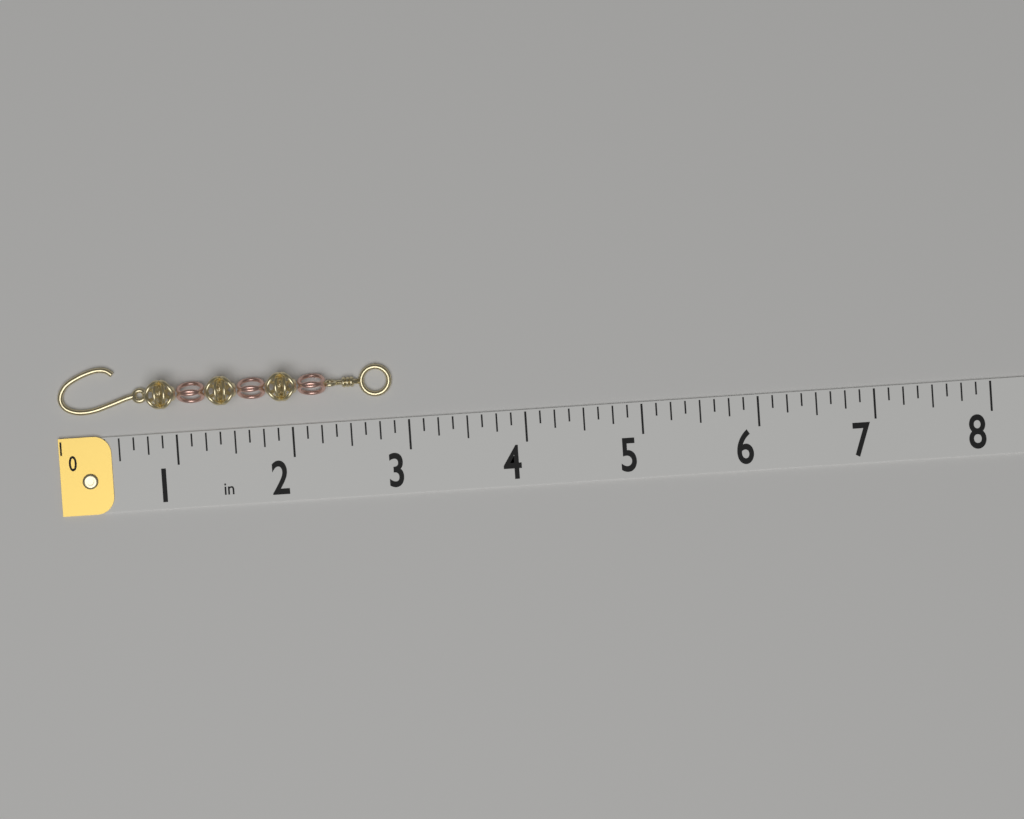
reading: 2.875 in
